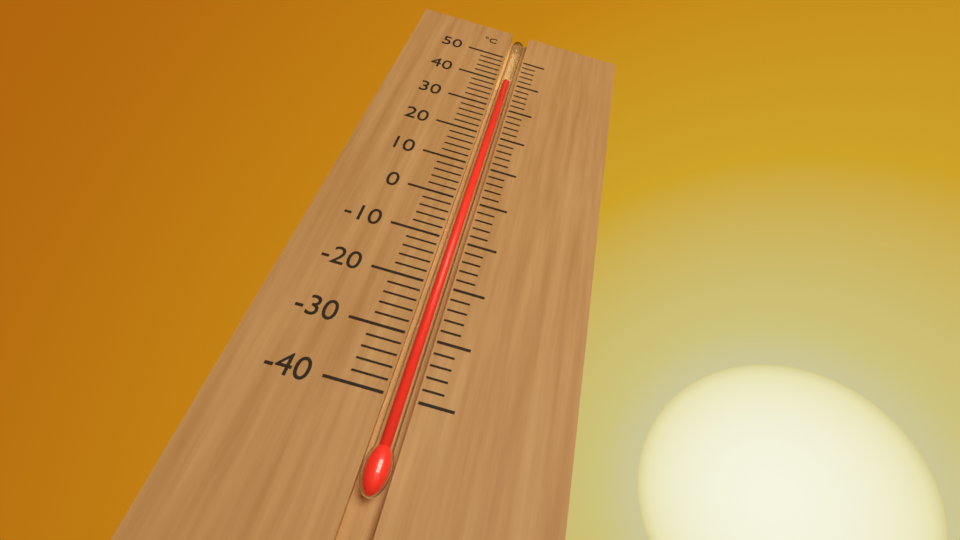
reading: 40 °C
